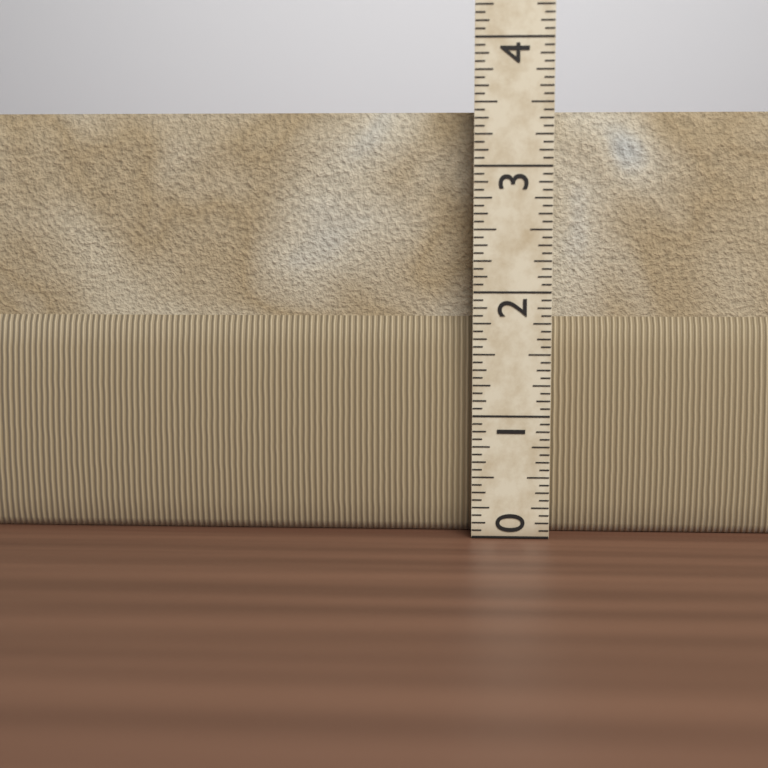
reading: 3.4375 (no unit)
